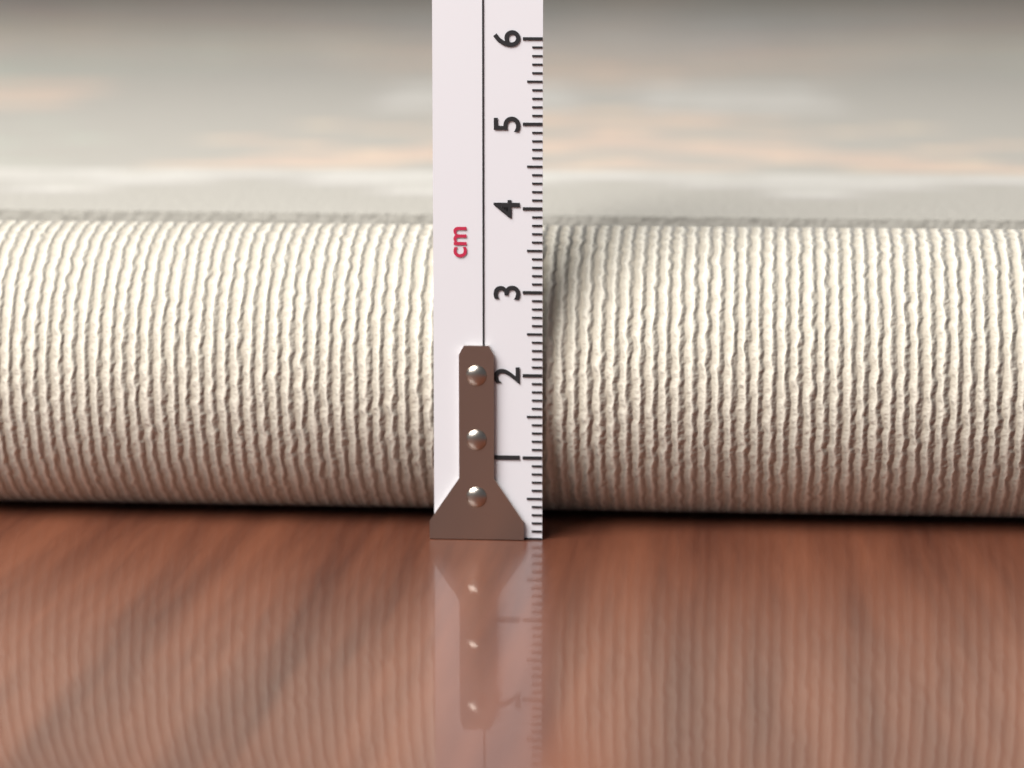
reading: 3.6 cm
